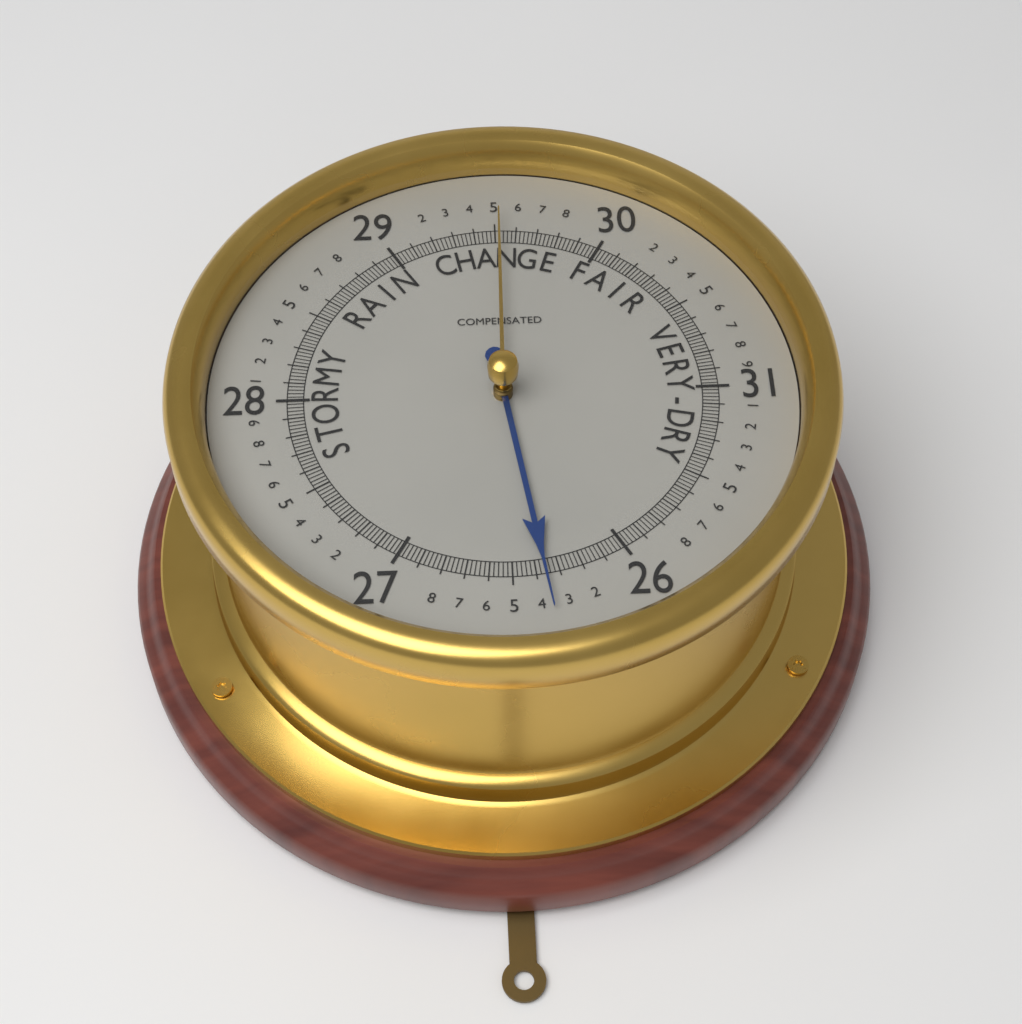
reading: 26.36 (no unit)
